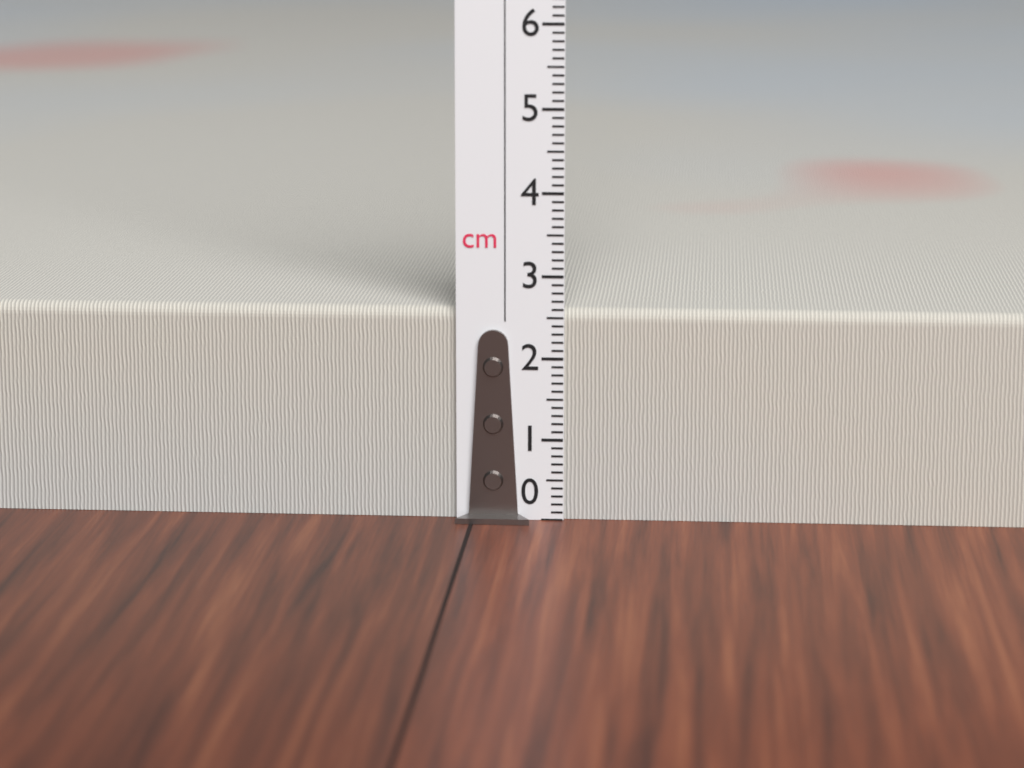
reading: 2.6 cm
